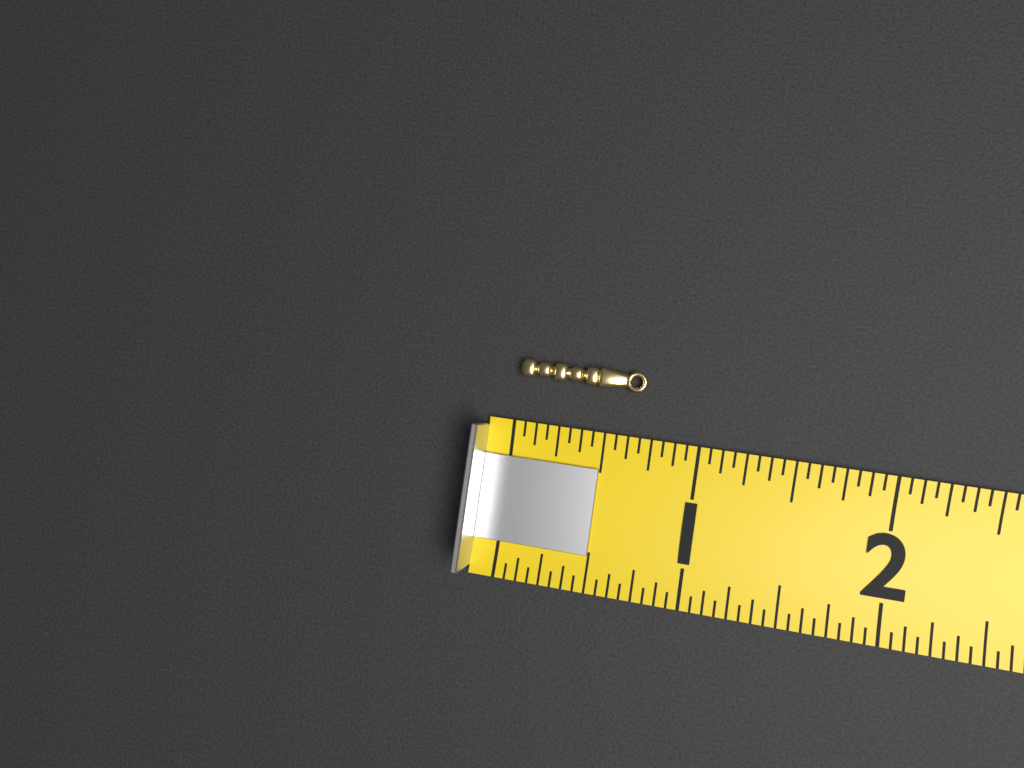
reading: 0.6875 (no unit)
